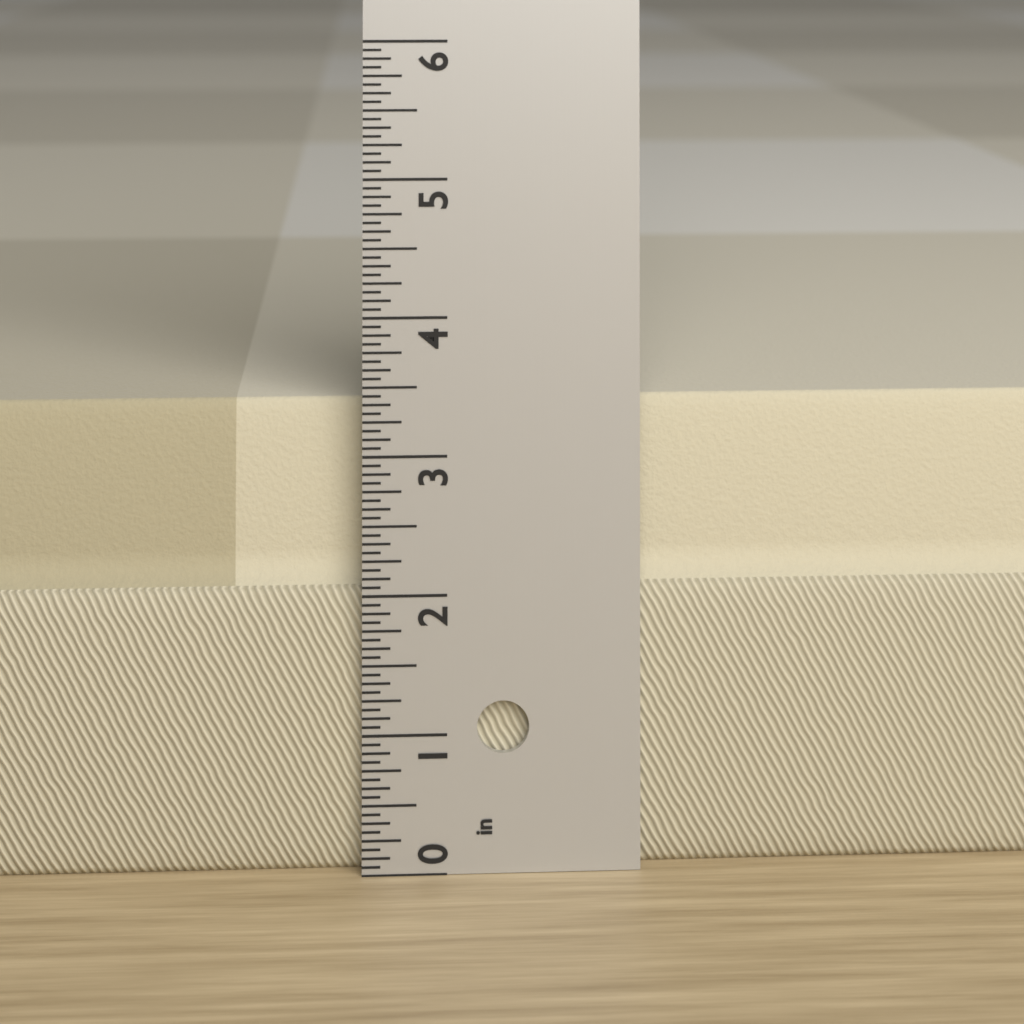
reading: 3.3750 in
